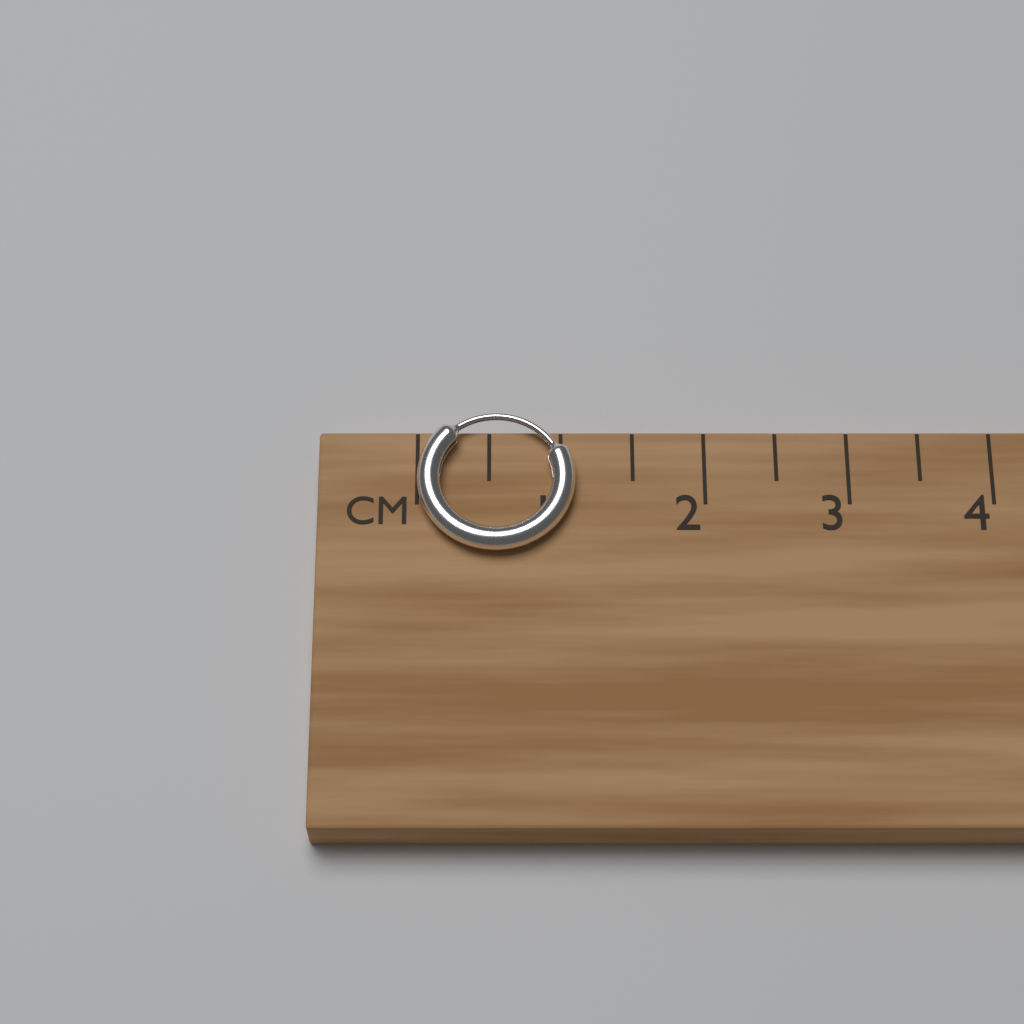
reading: 1.1 cm
